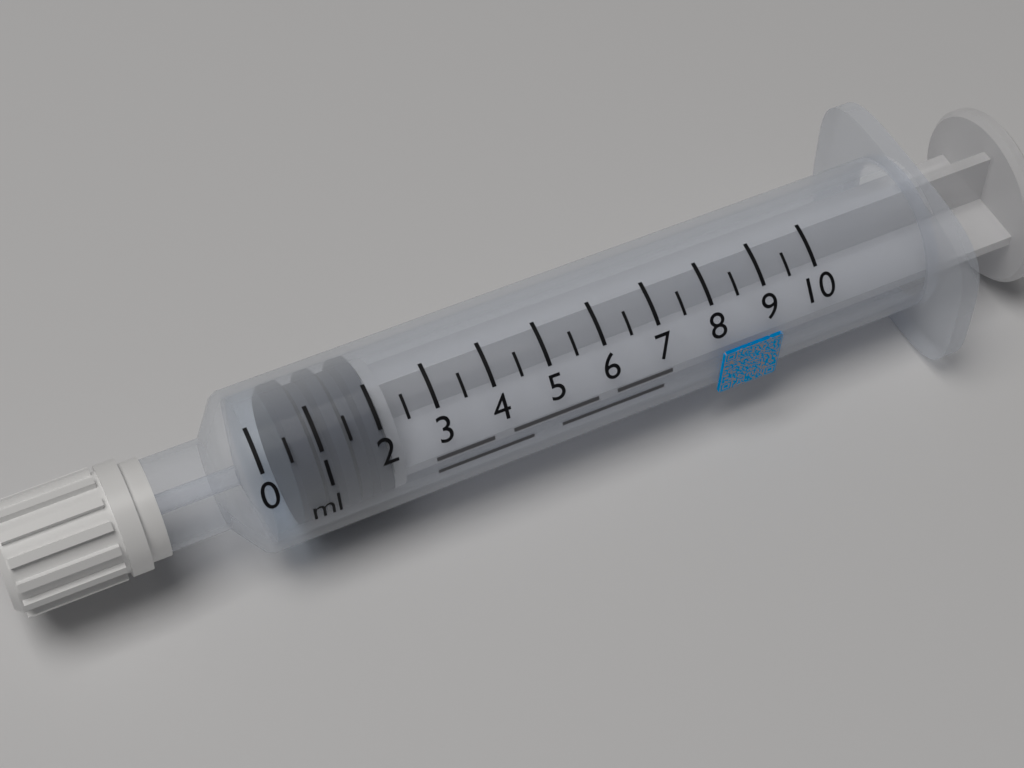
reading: 0.5 ml
